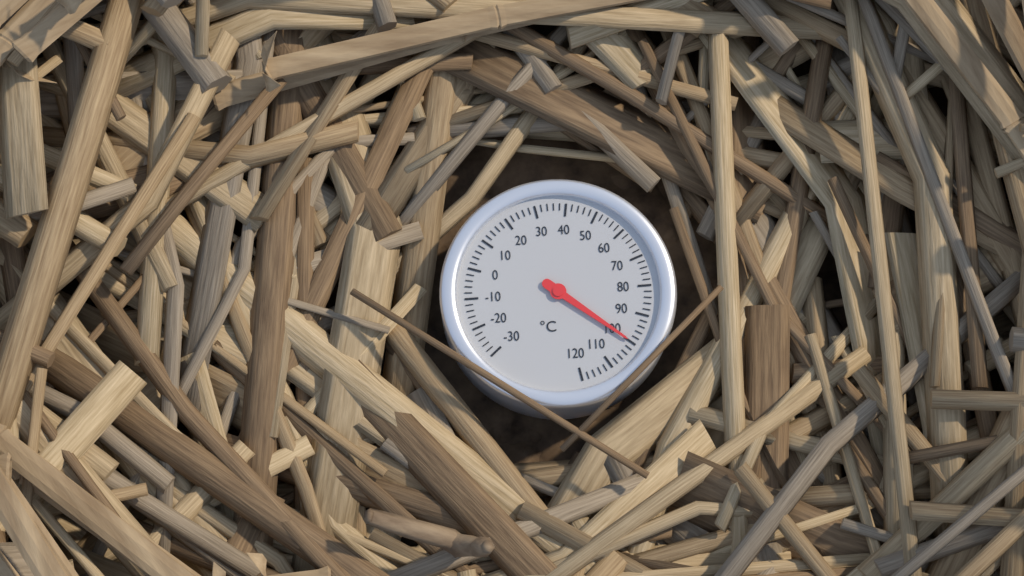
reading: 100 °C
